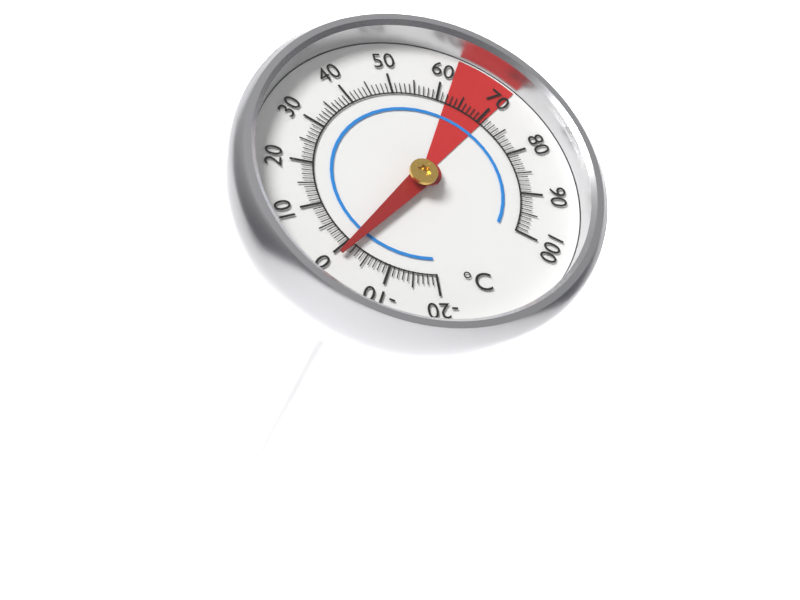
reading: -1 °C
